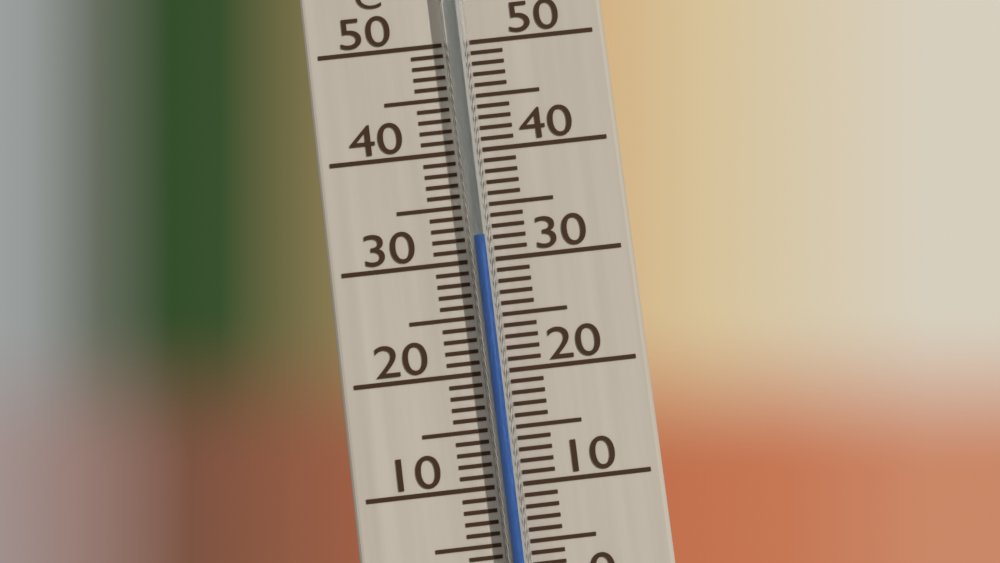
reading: 32 °C
